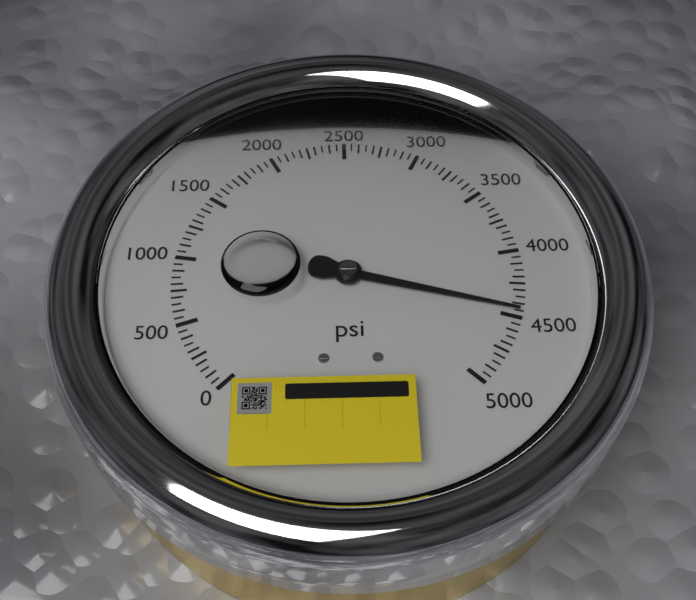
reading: 4450 psi
